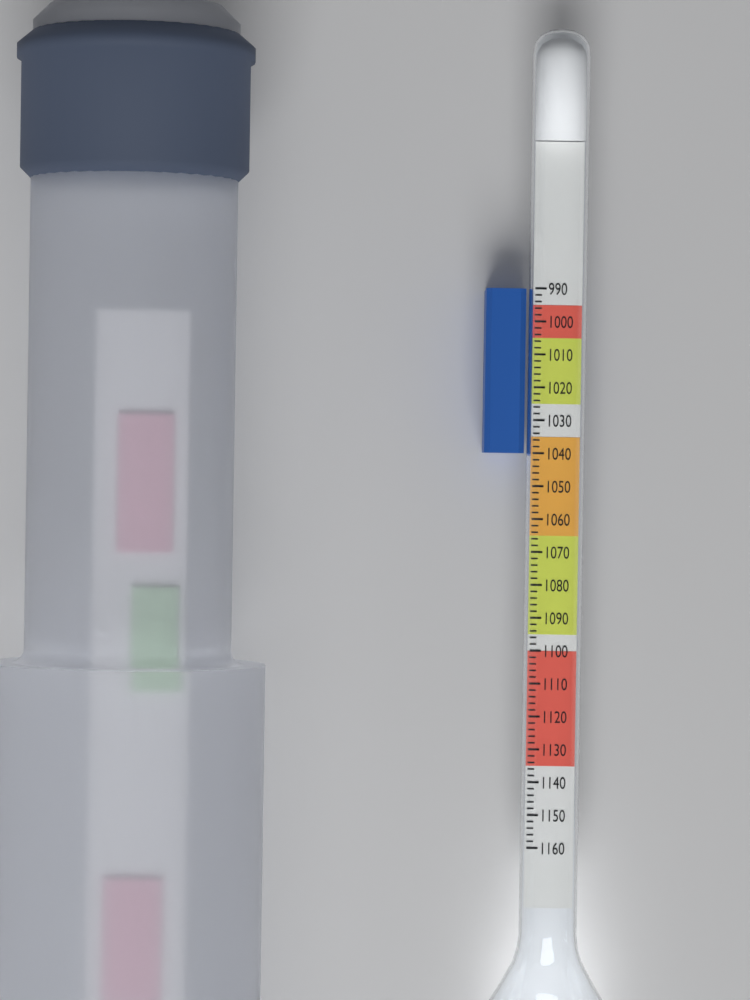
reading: 1040 (no unit)
